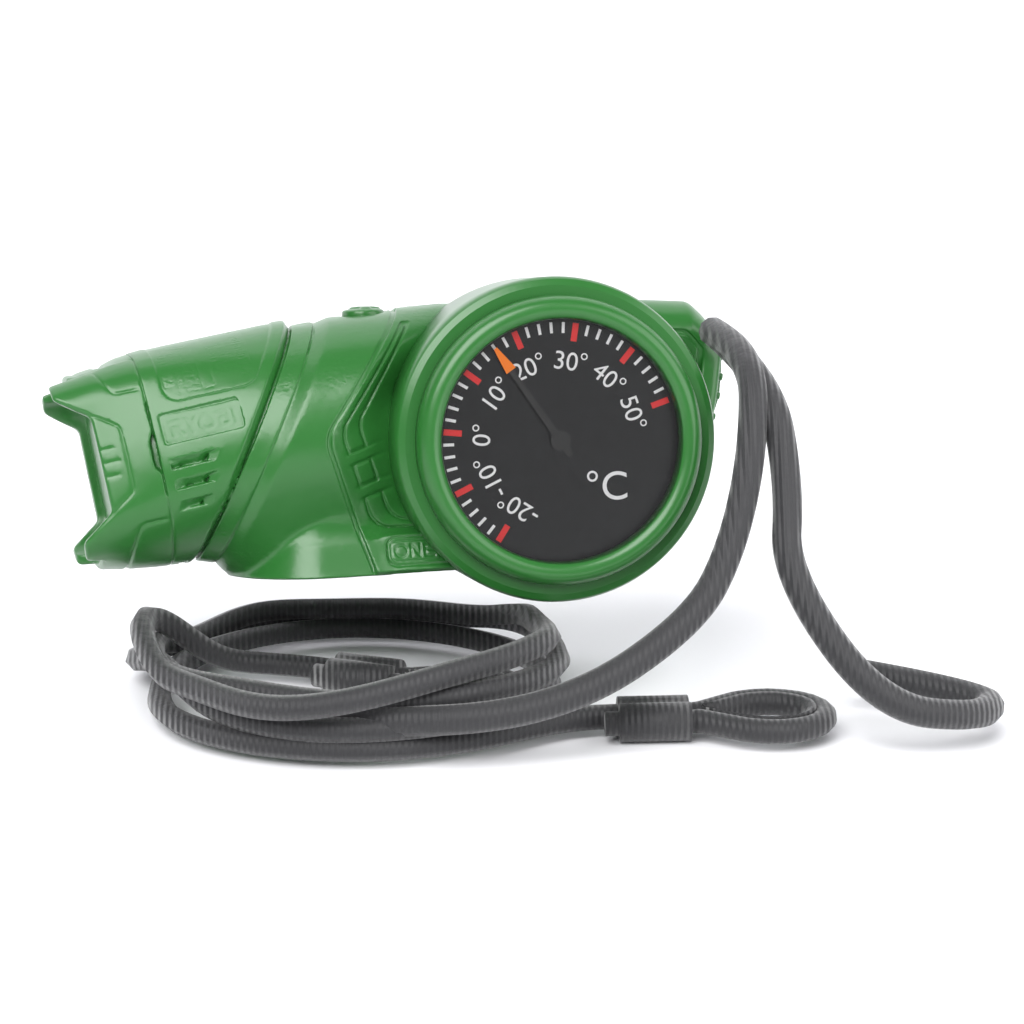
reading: 16 °C
